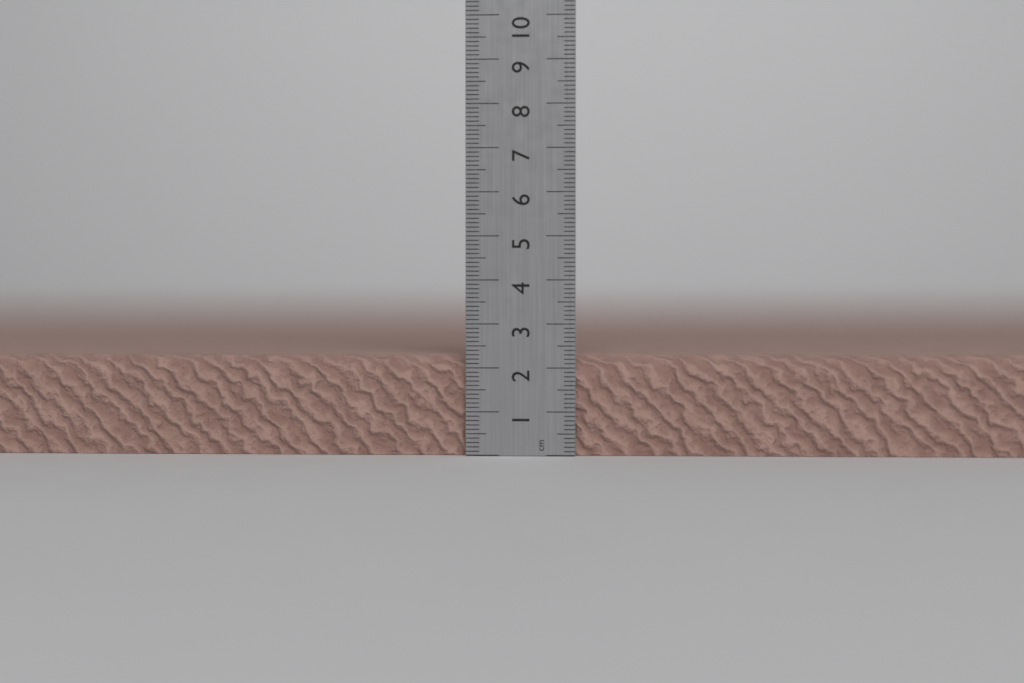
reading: 2.3 cm
